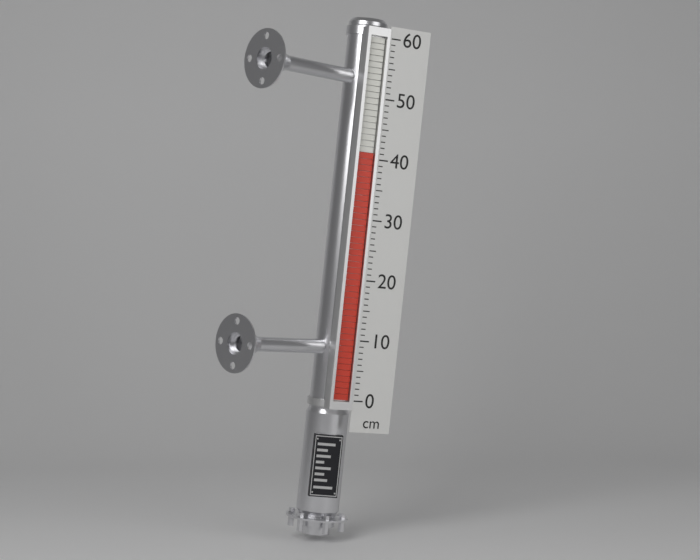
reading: 41 cm
